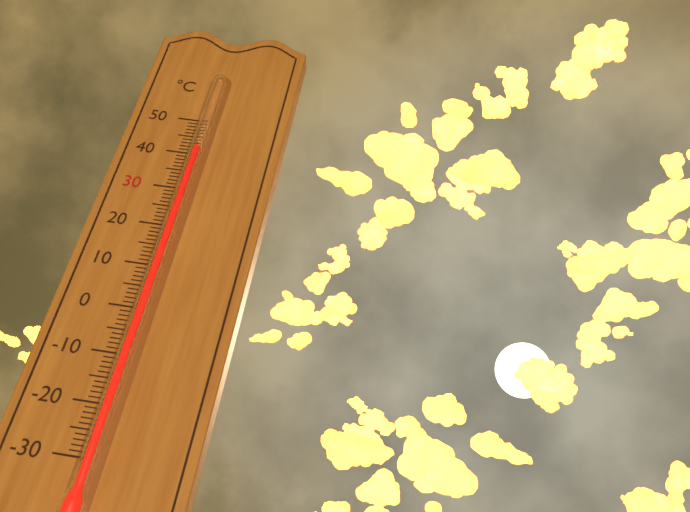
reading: 41 °C
